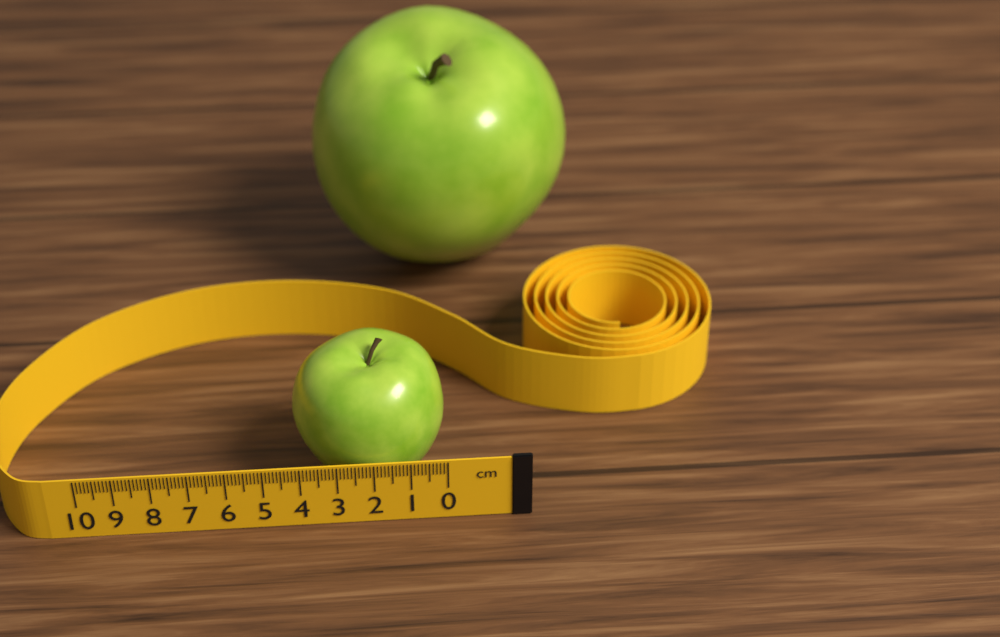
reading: 4.2 cm
